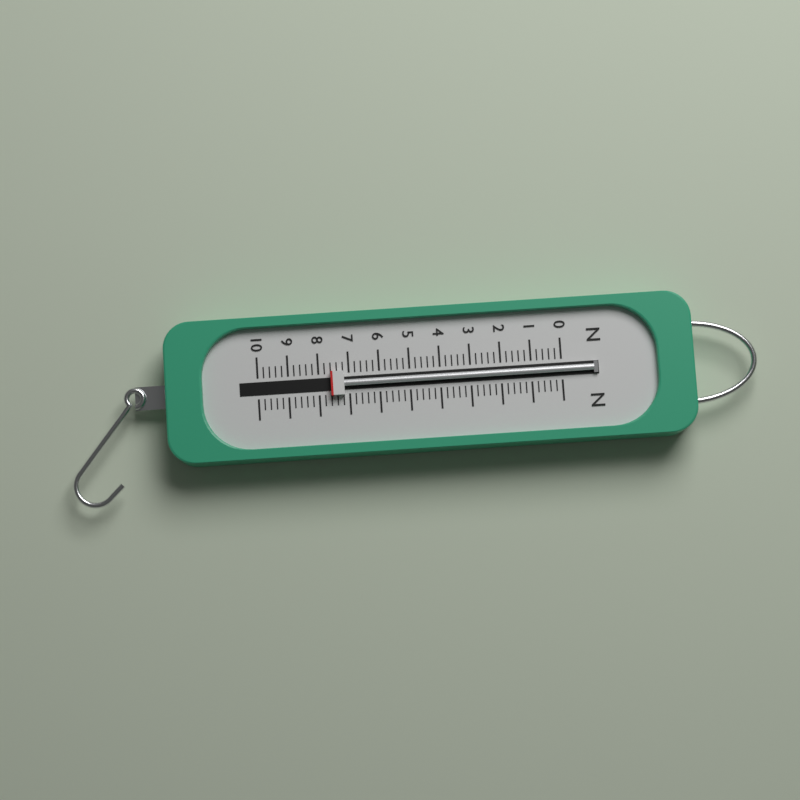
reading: 7.6 N
